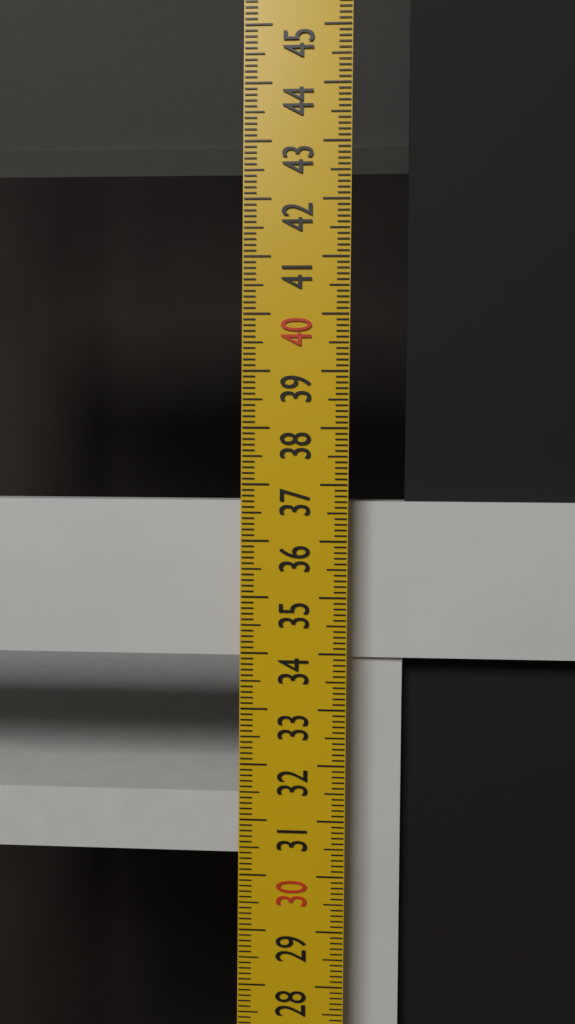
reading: 36.7 cm
